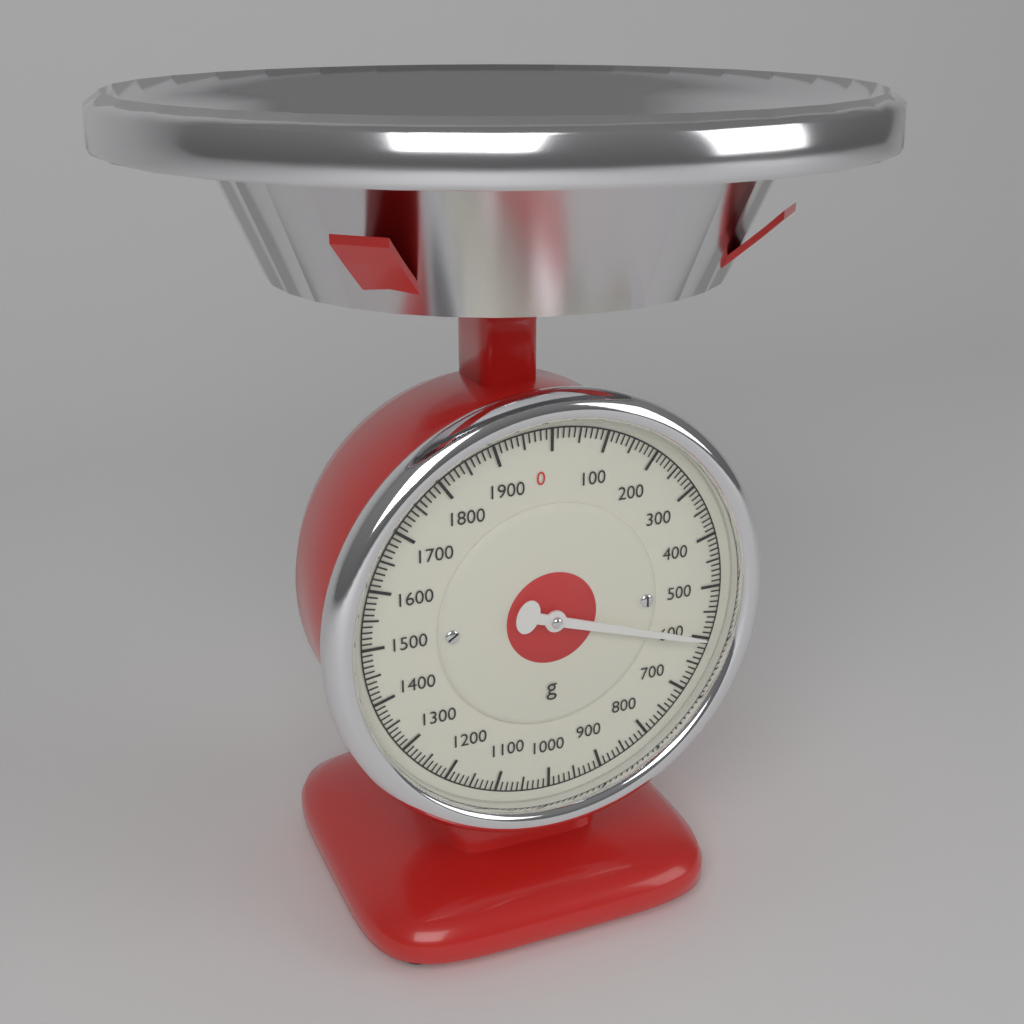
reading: 600 g
